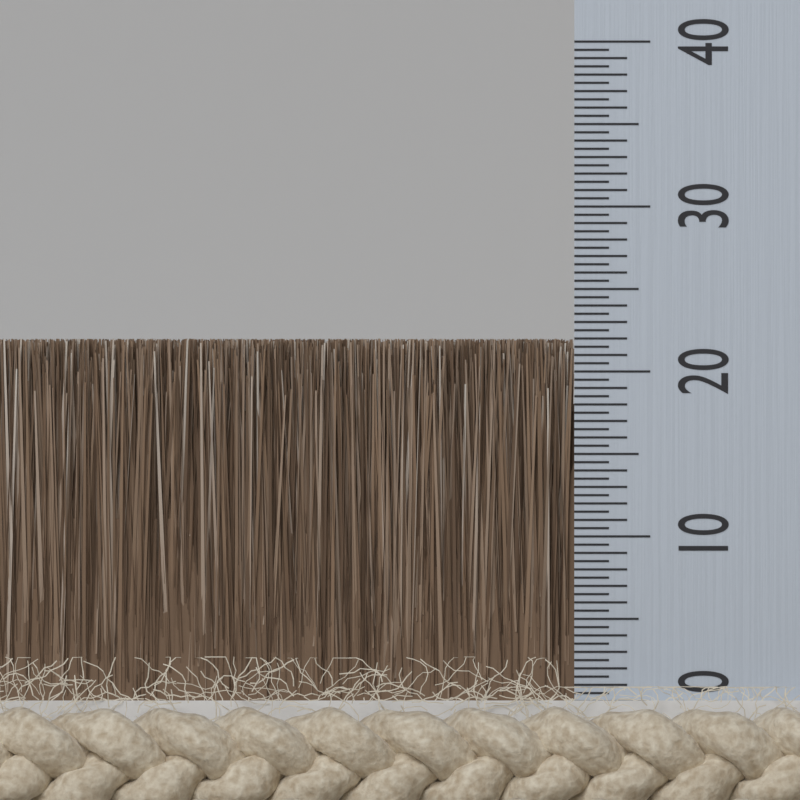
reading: 22.0 (no unit)
